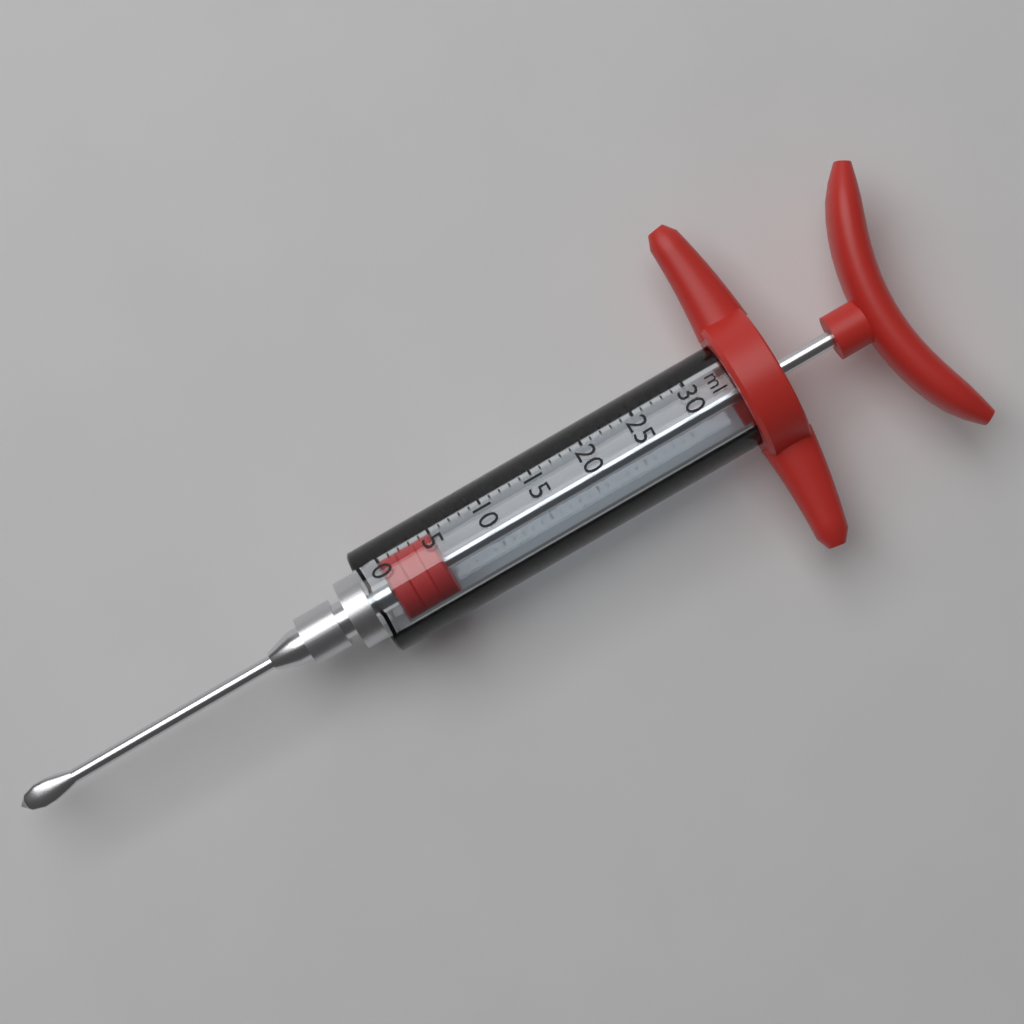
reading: 0 ml
